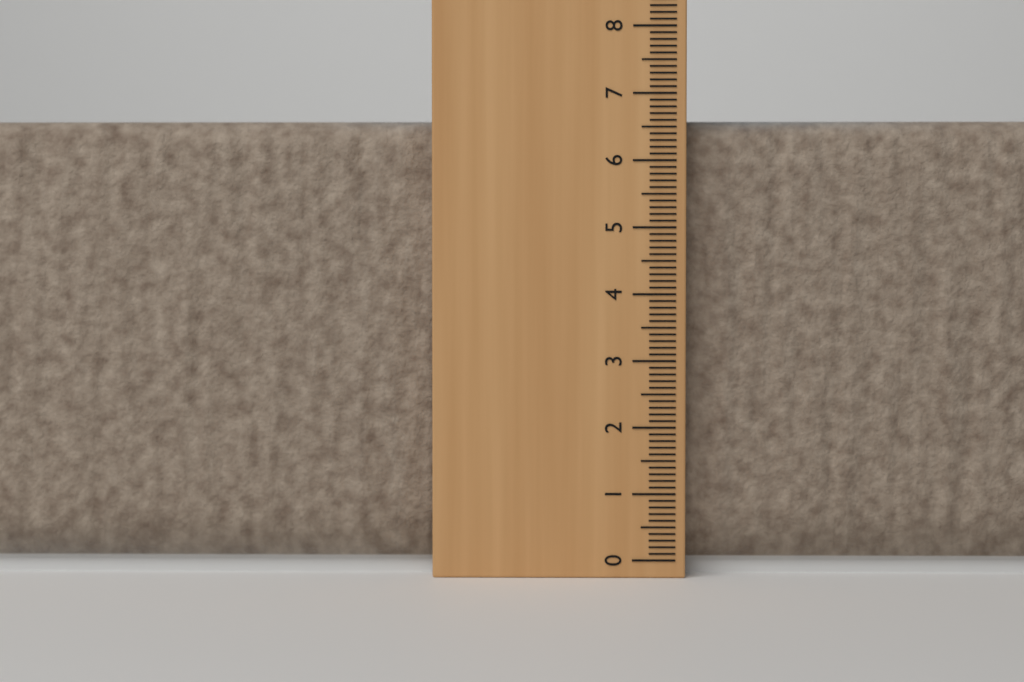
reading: 6.6 cm
